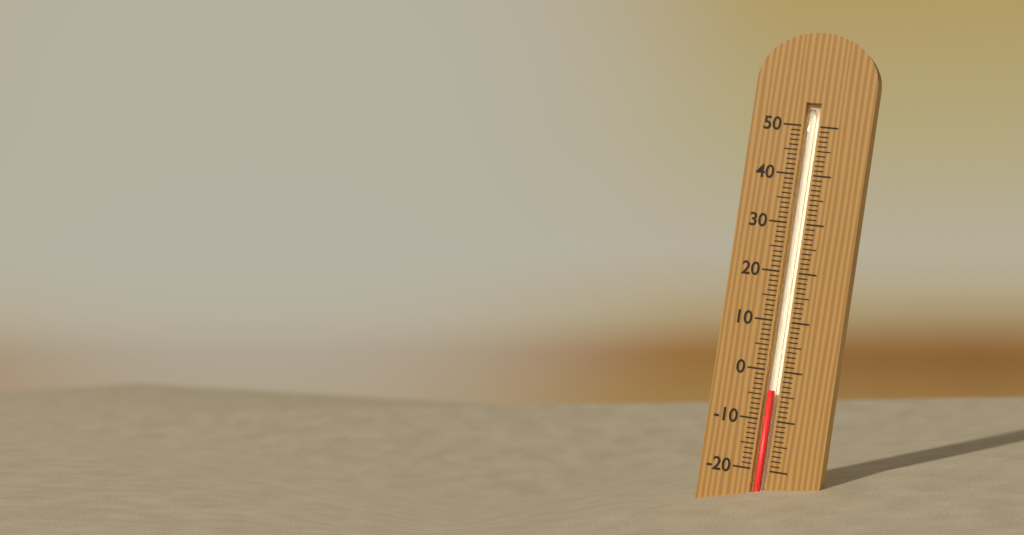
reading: -4 (no unit)
